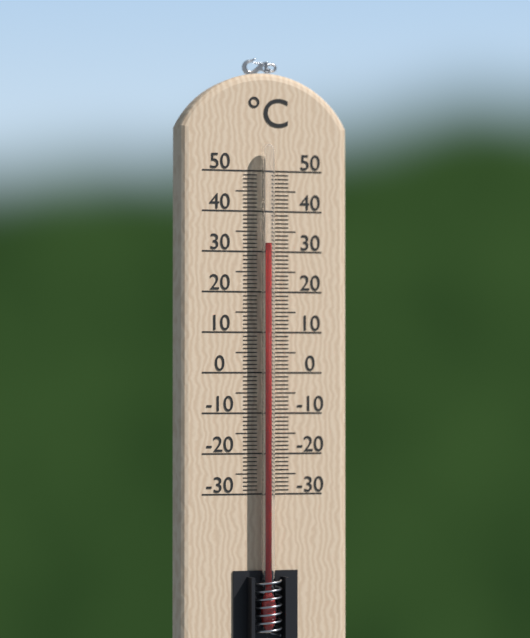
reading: 32 °C
